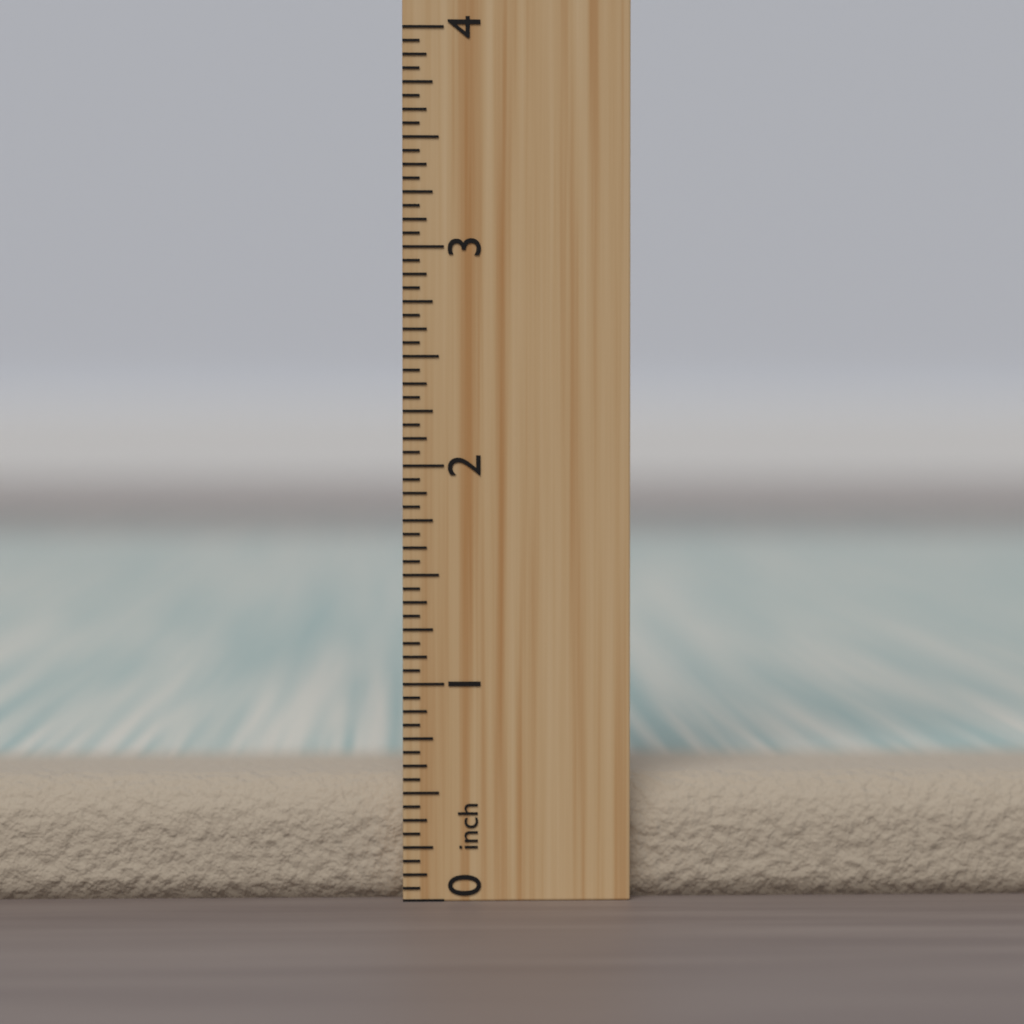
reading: 0.5625 inch
